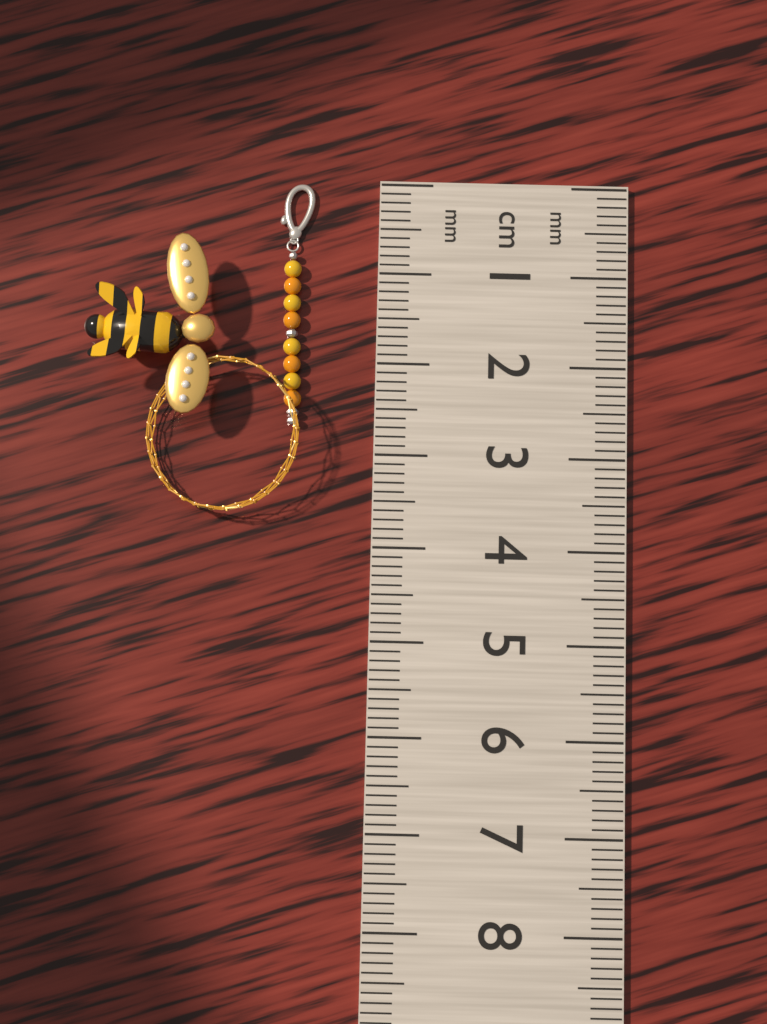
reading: 2.7 cm
